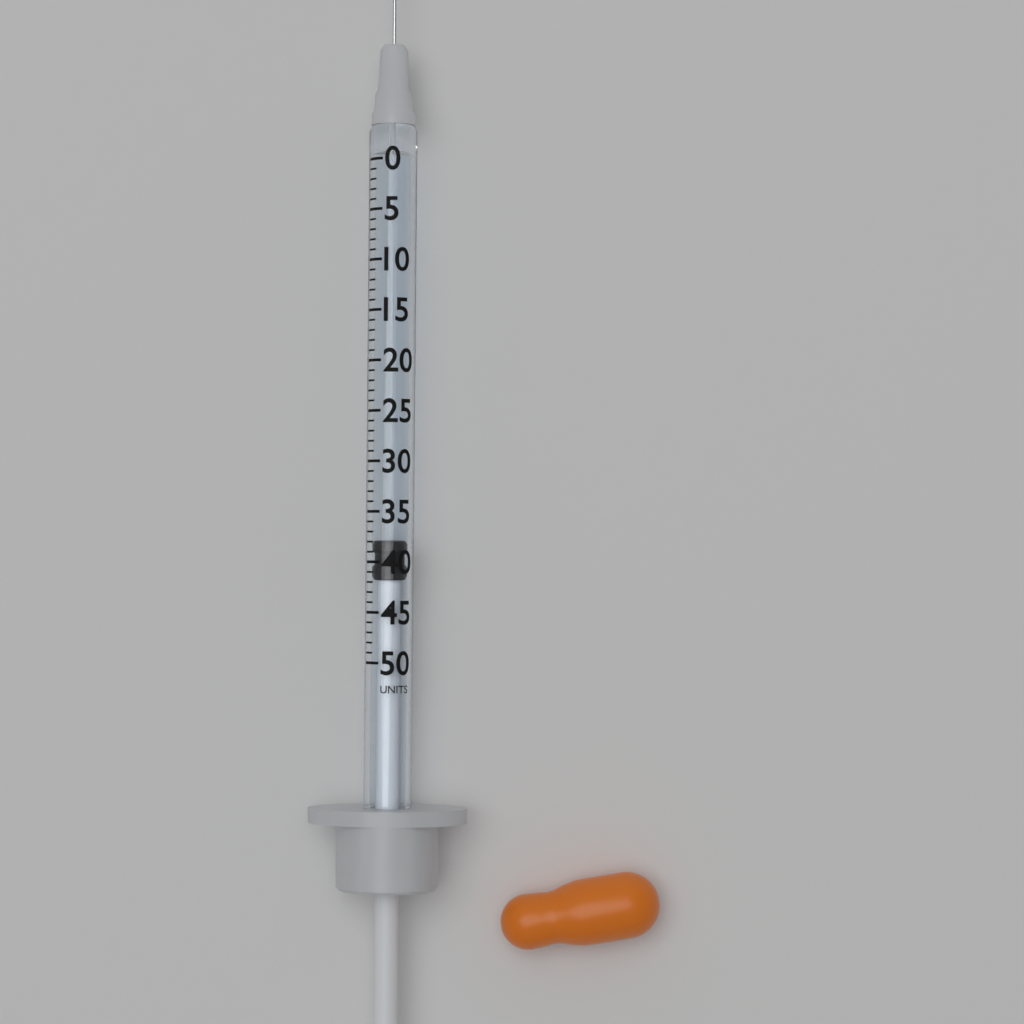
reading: 38 units
